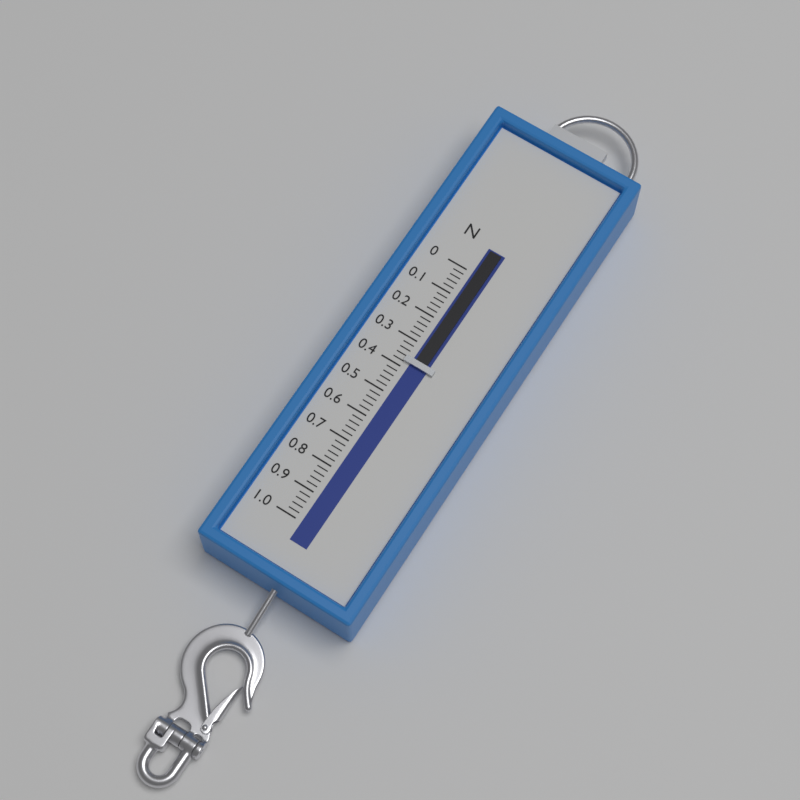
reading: 0.38 N
